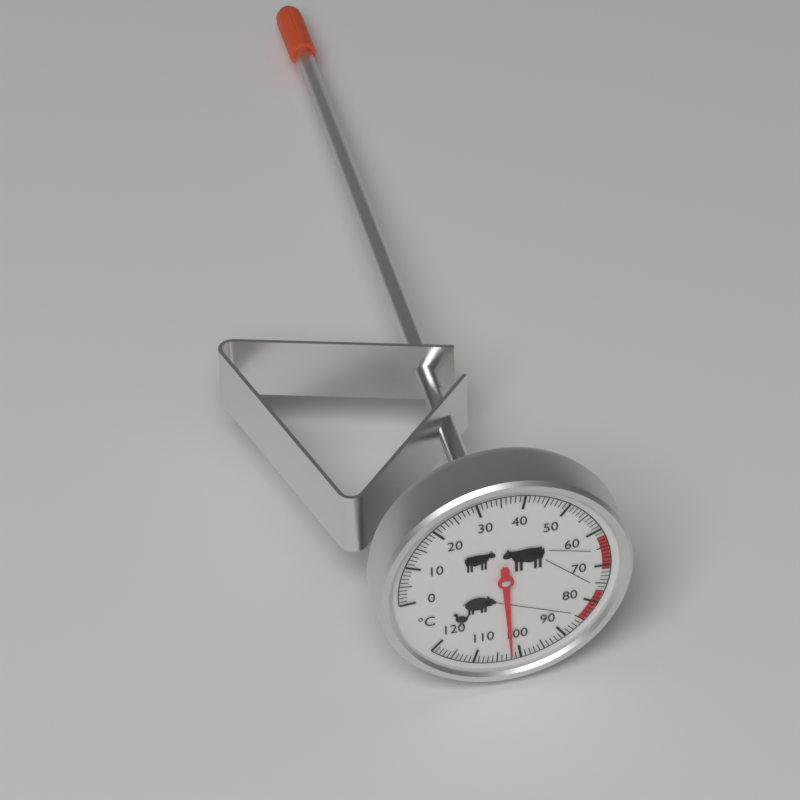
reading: 102 °C
